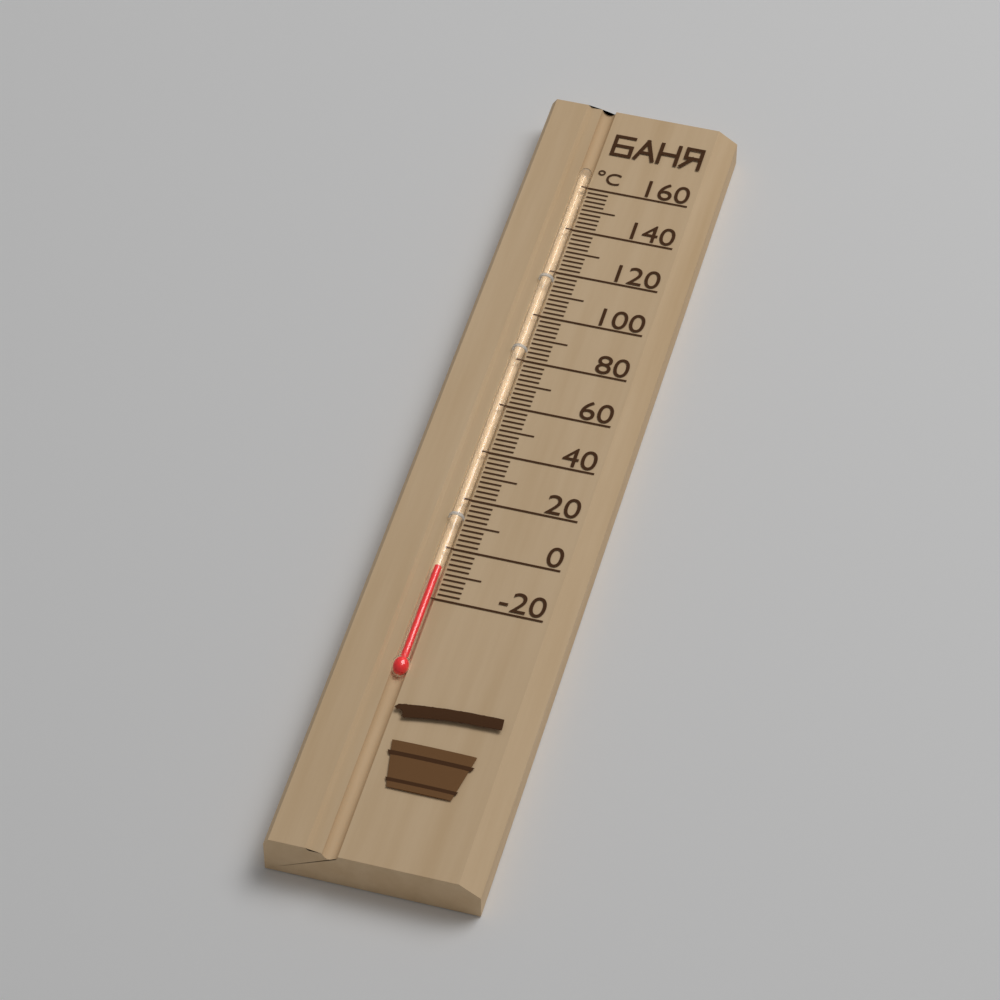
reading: -8 °C
